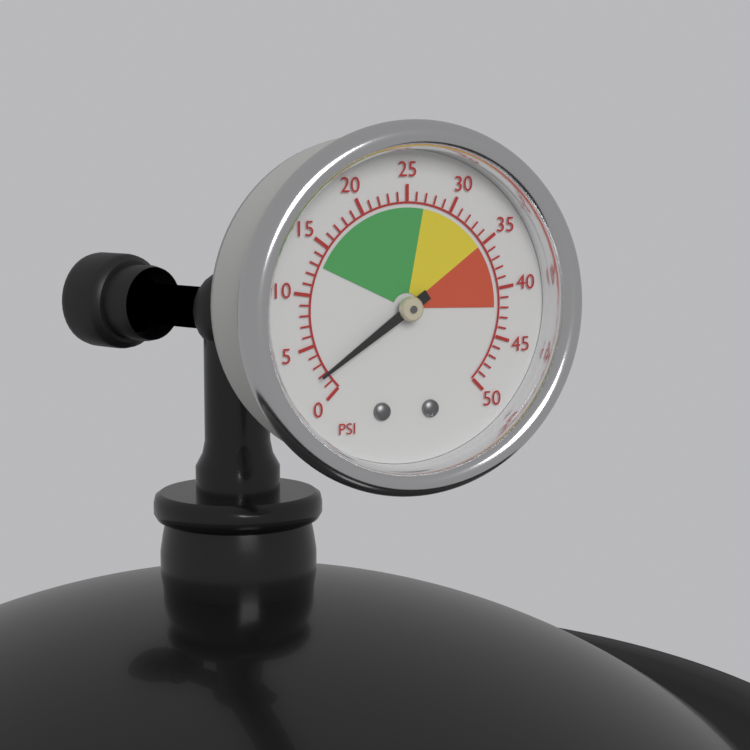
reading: 2 psi
